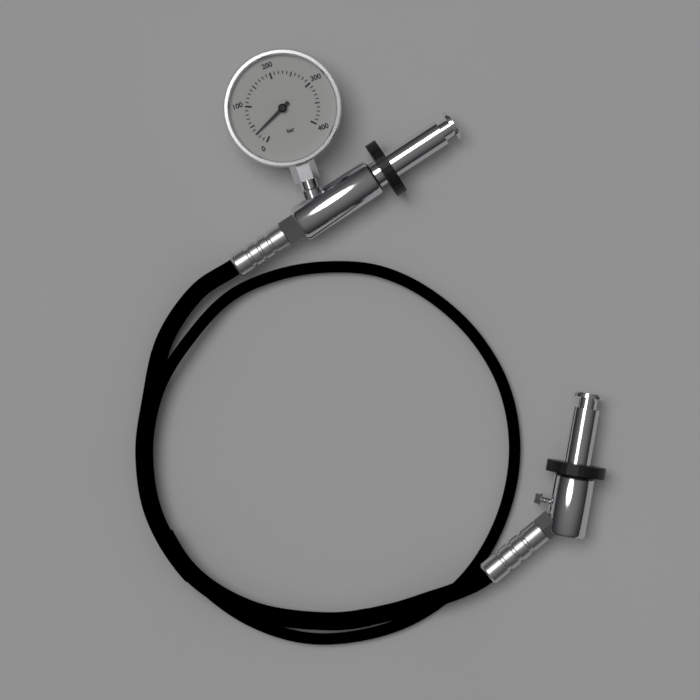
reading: 30 bar
